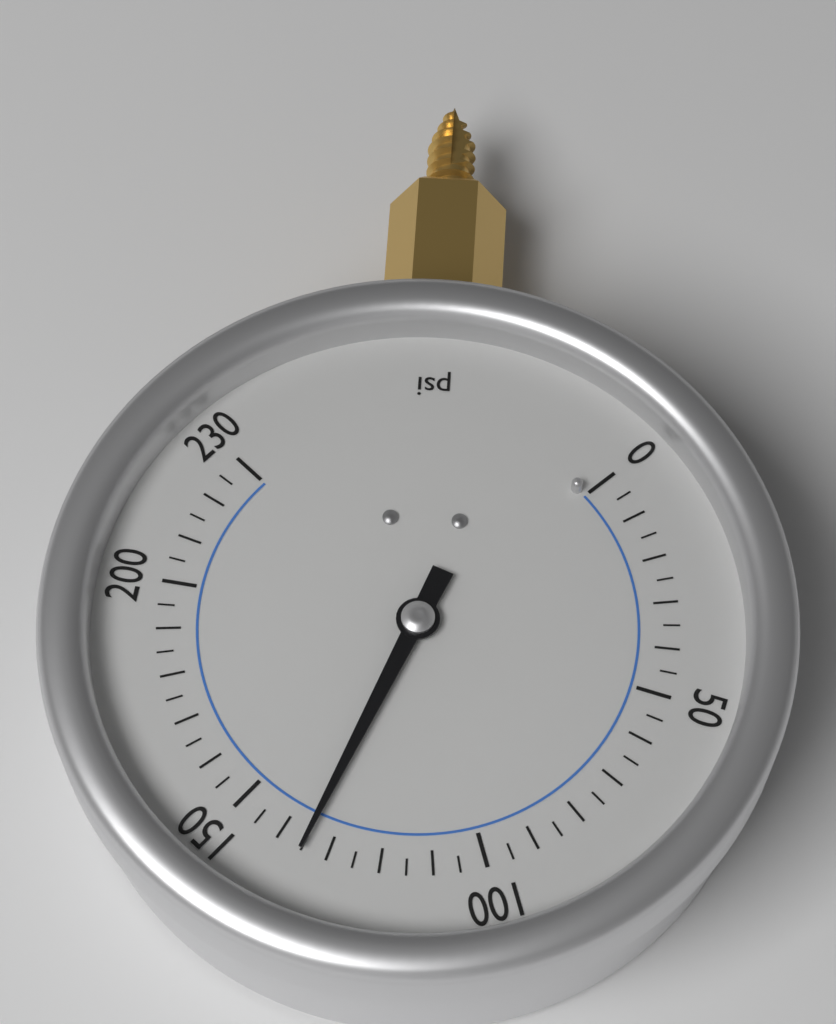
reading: 135 psi
